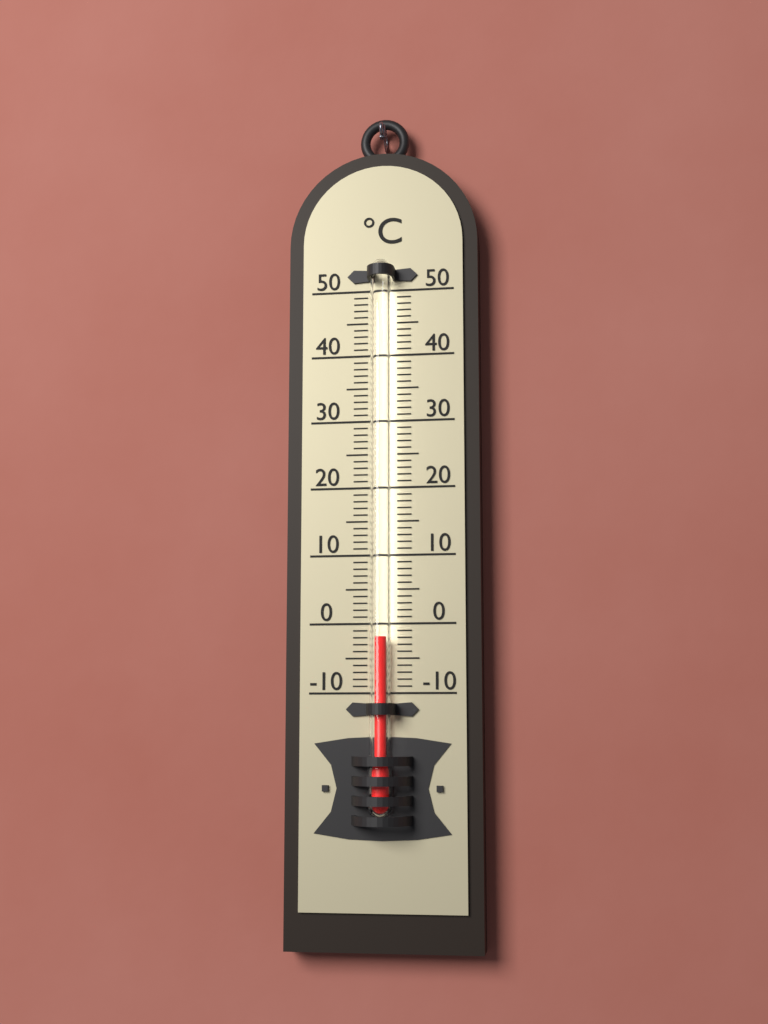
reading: -2 °C
